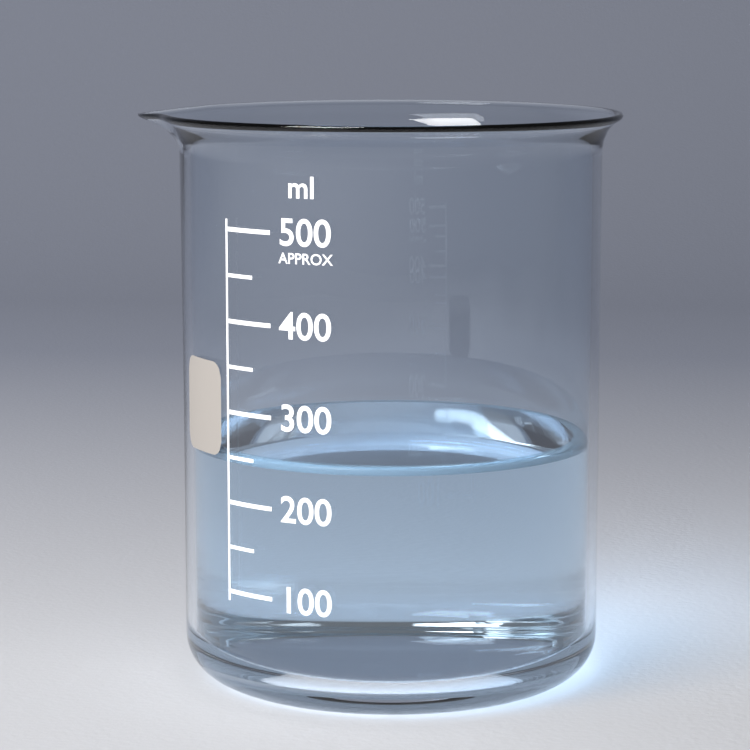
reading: 250 ml
